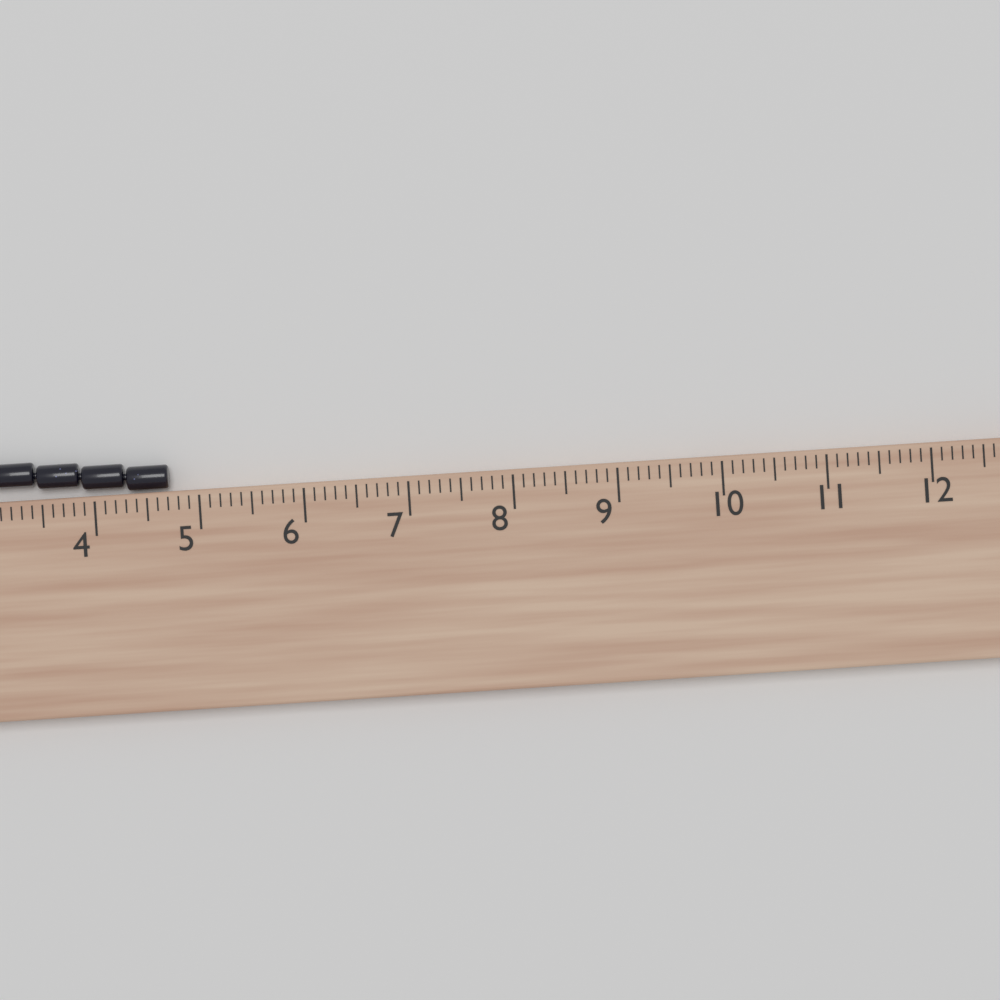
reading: 4.7 cm
